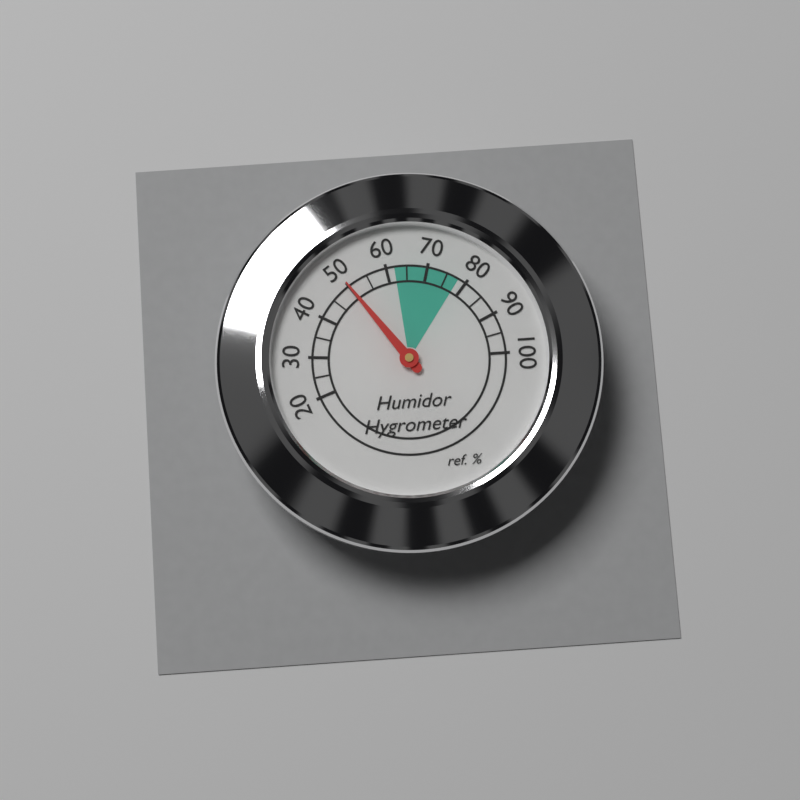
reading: 50 %
